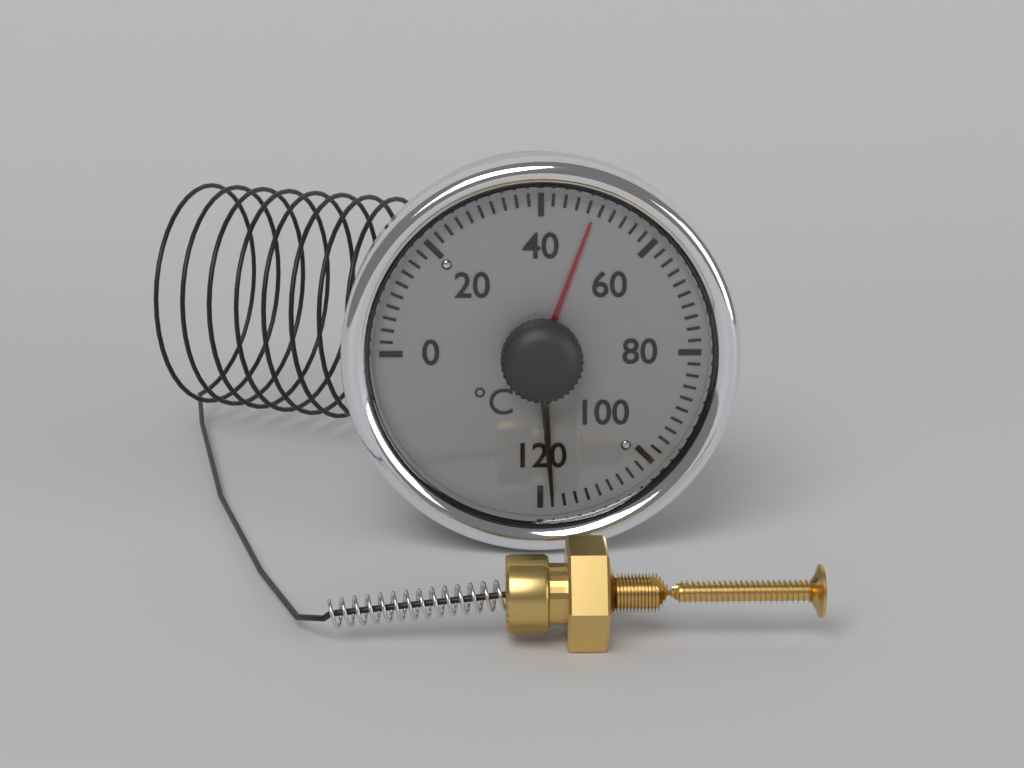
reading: 118 °C
